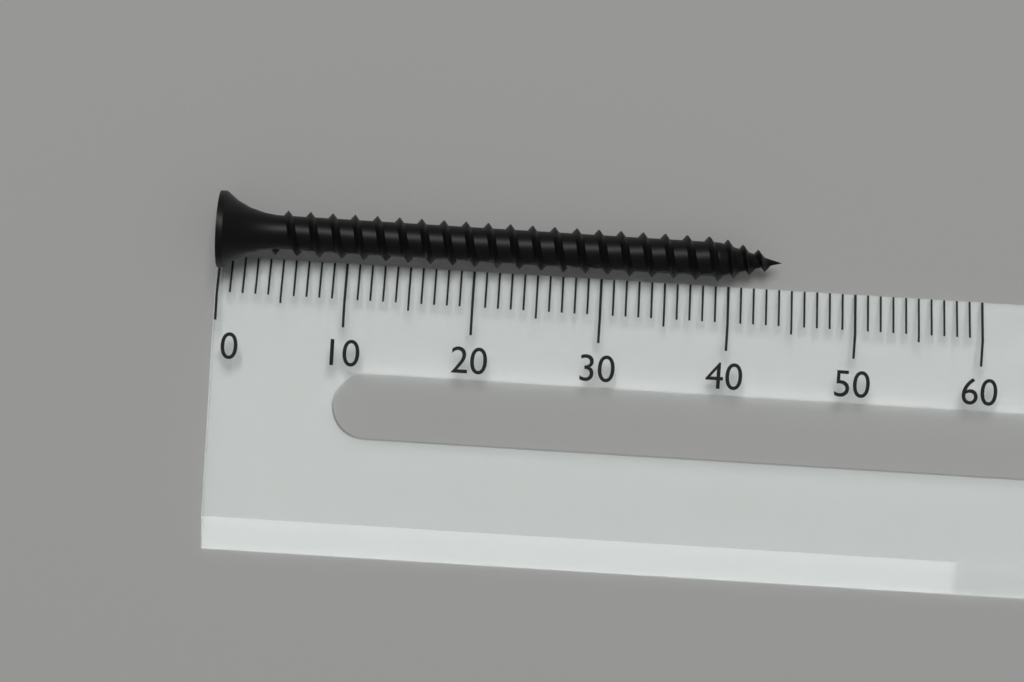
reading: 44 (no unit)
